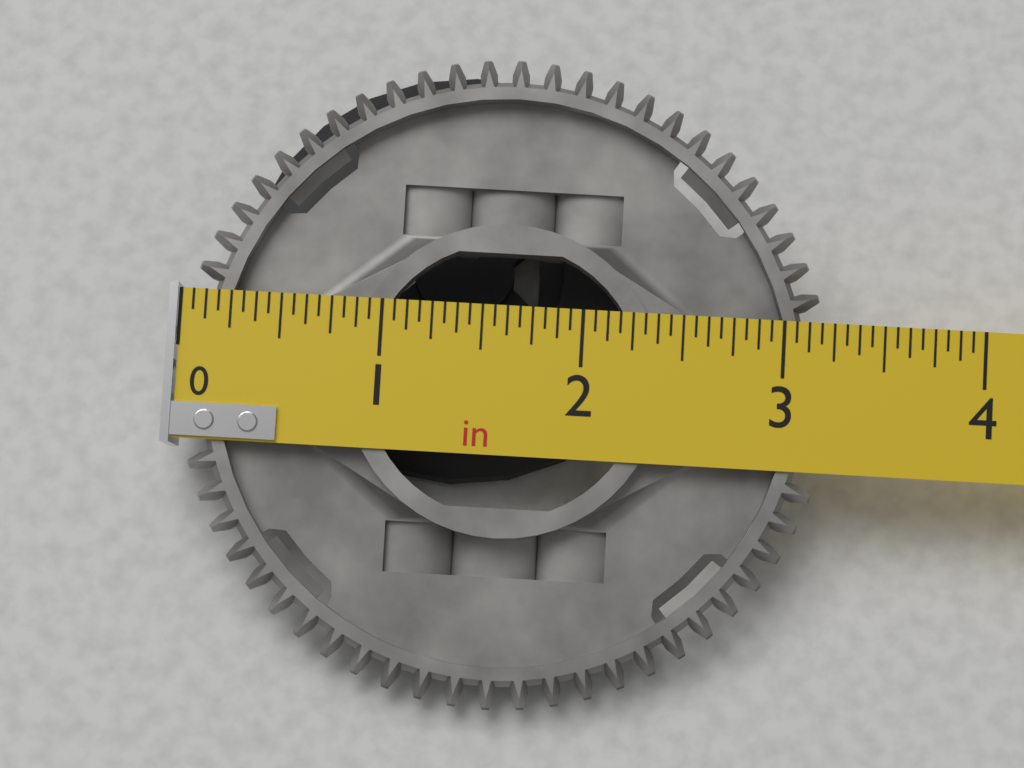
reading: 3.2500 in
